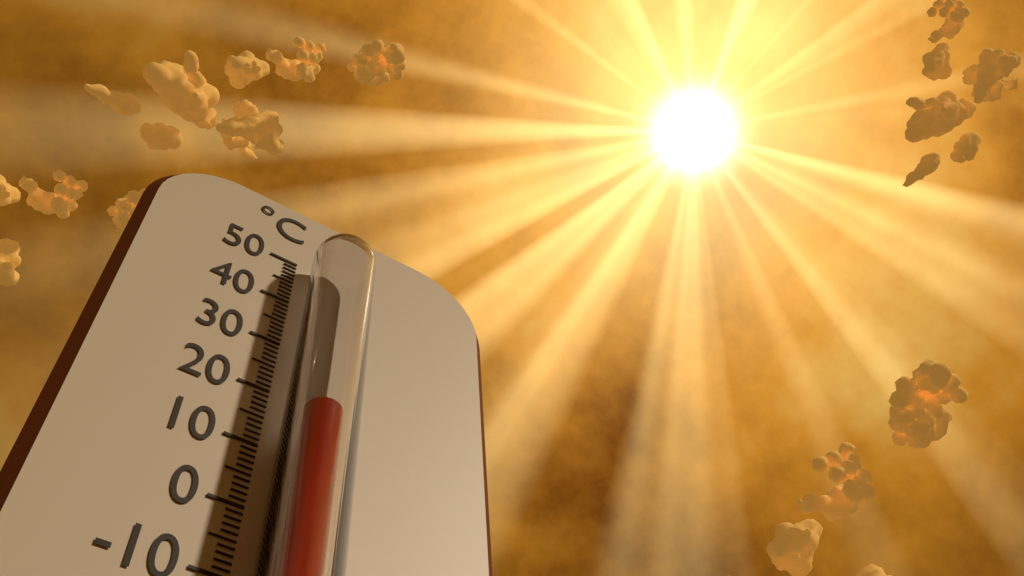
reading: 14 °C
